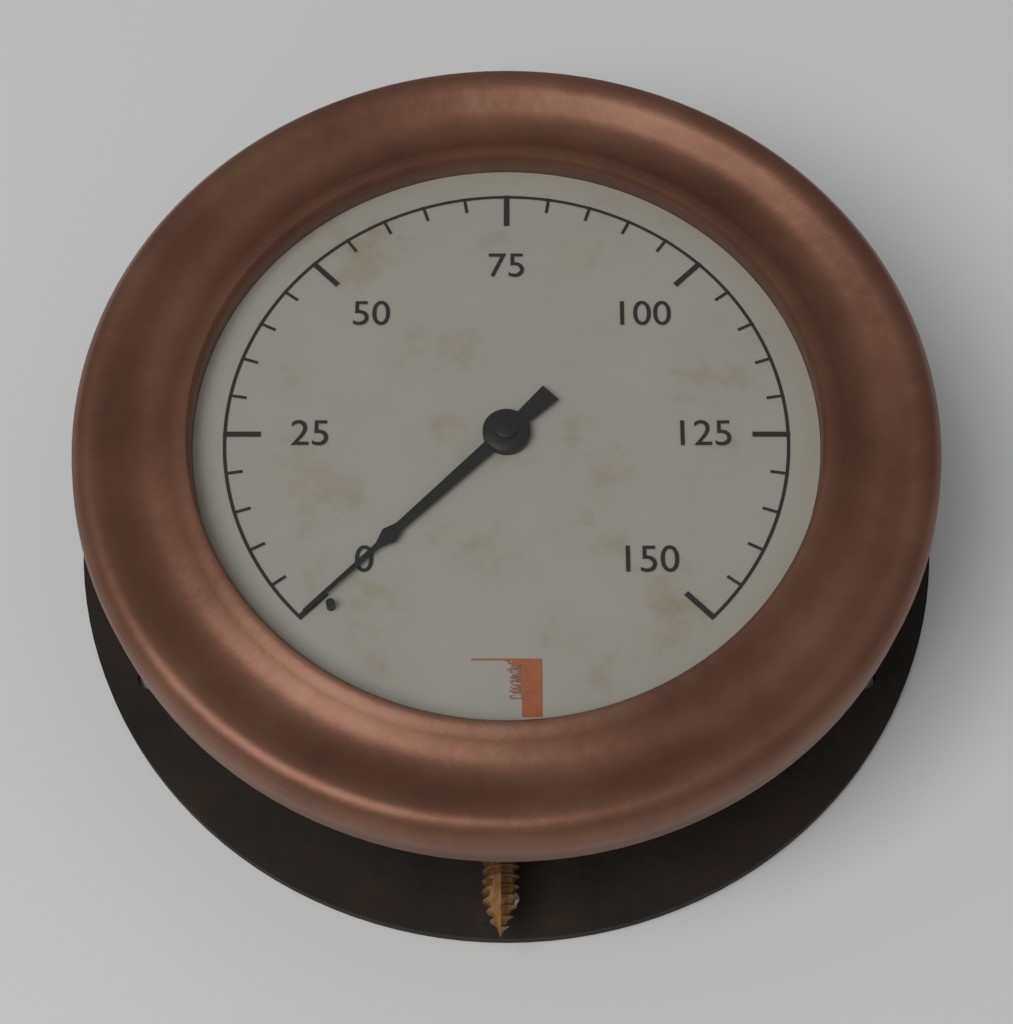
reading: 0 (no unit)
